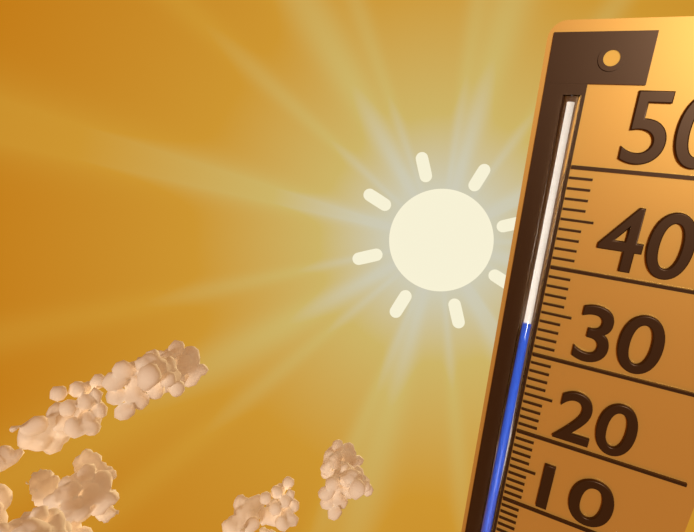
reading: 34 (no unit)
